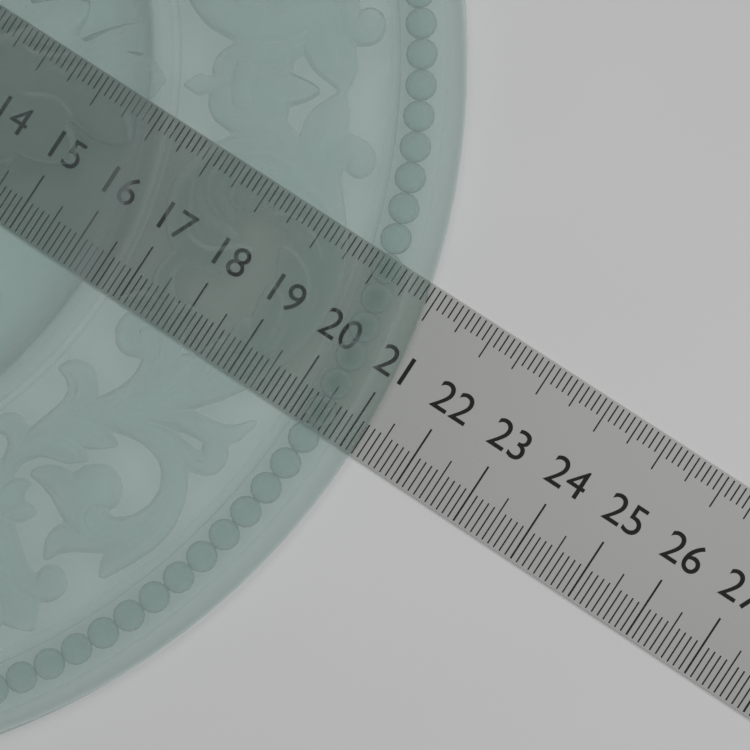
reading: 21.2 (no unit)
